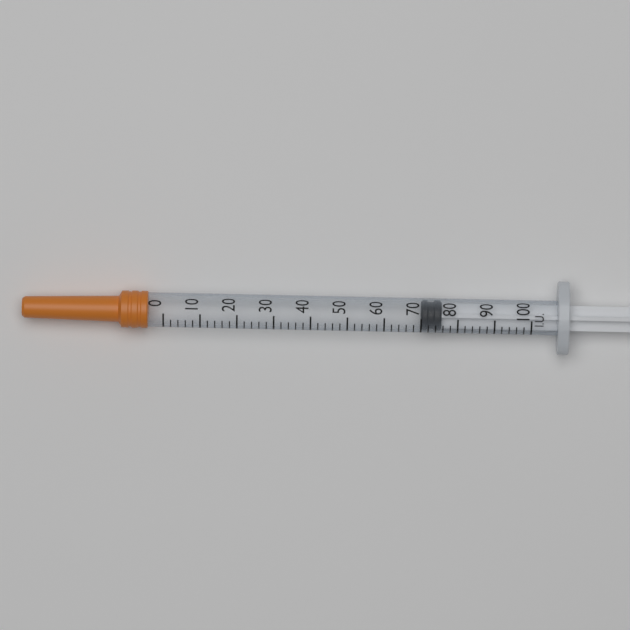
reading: 70 IU
